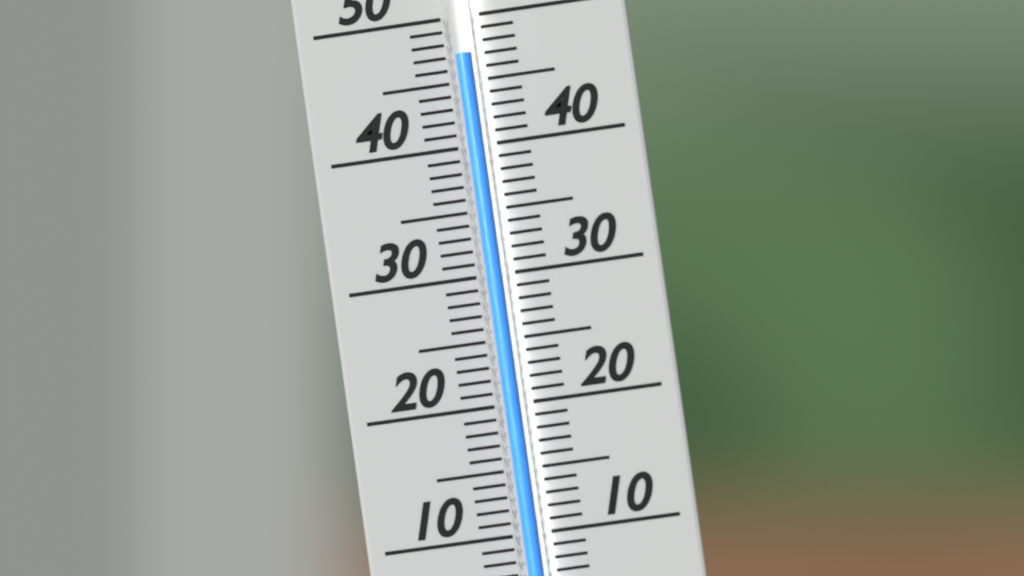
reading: 47 (no unit)
